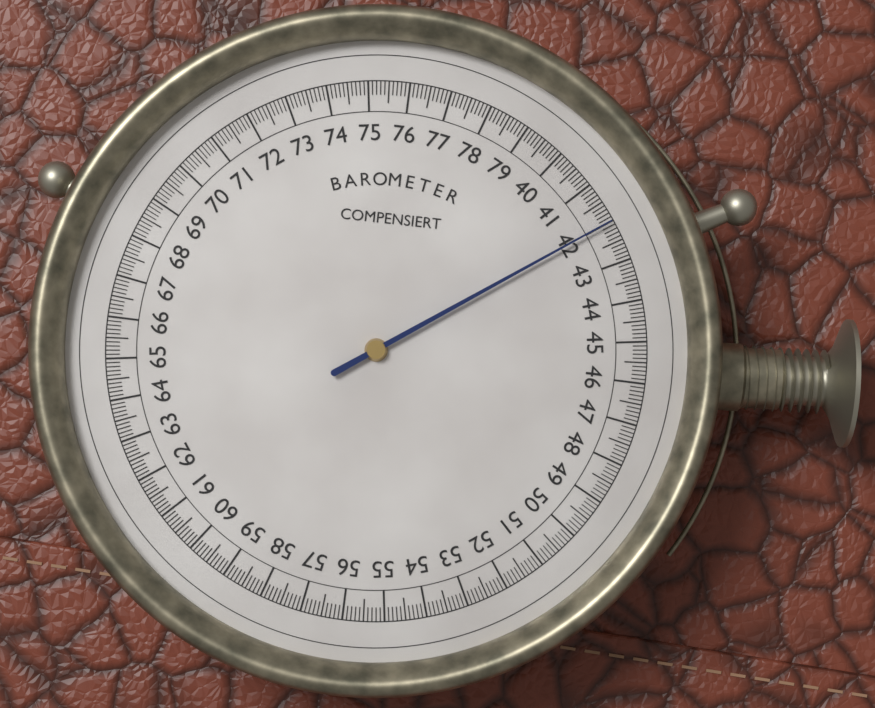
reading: 42.0 (no unit)
